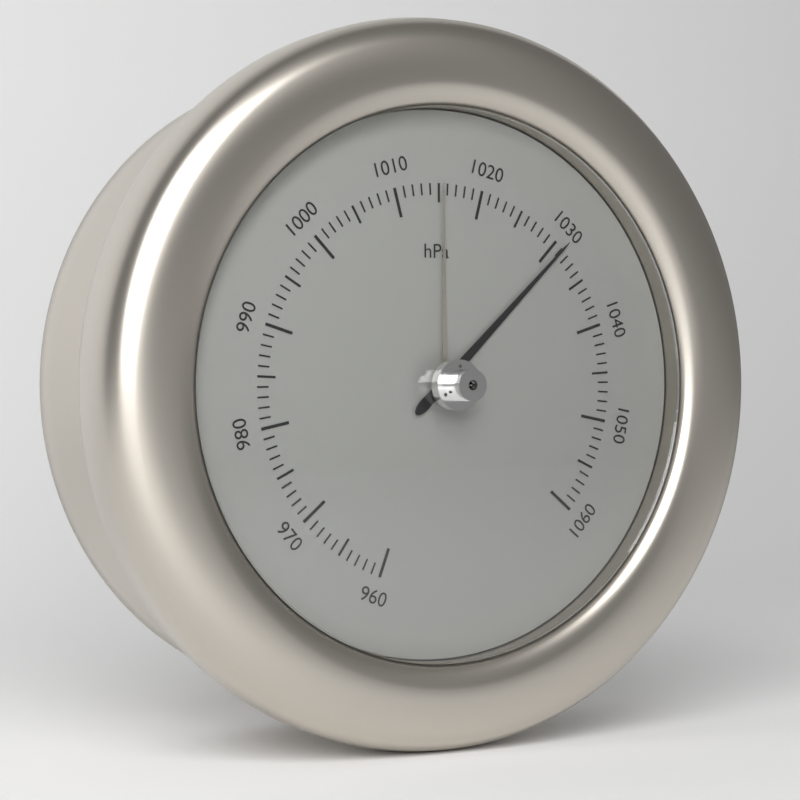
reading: 1031 hPa
